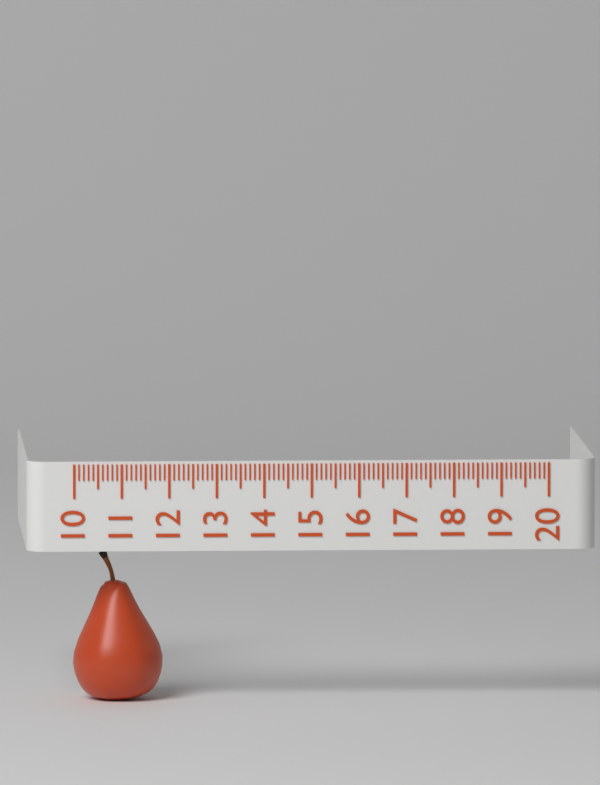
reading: 11.9 (no unit)
